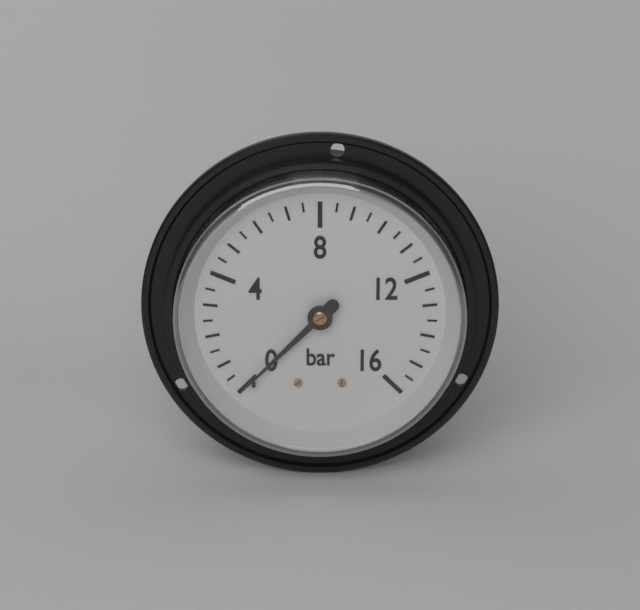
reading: 0.0 bar
